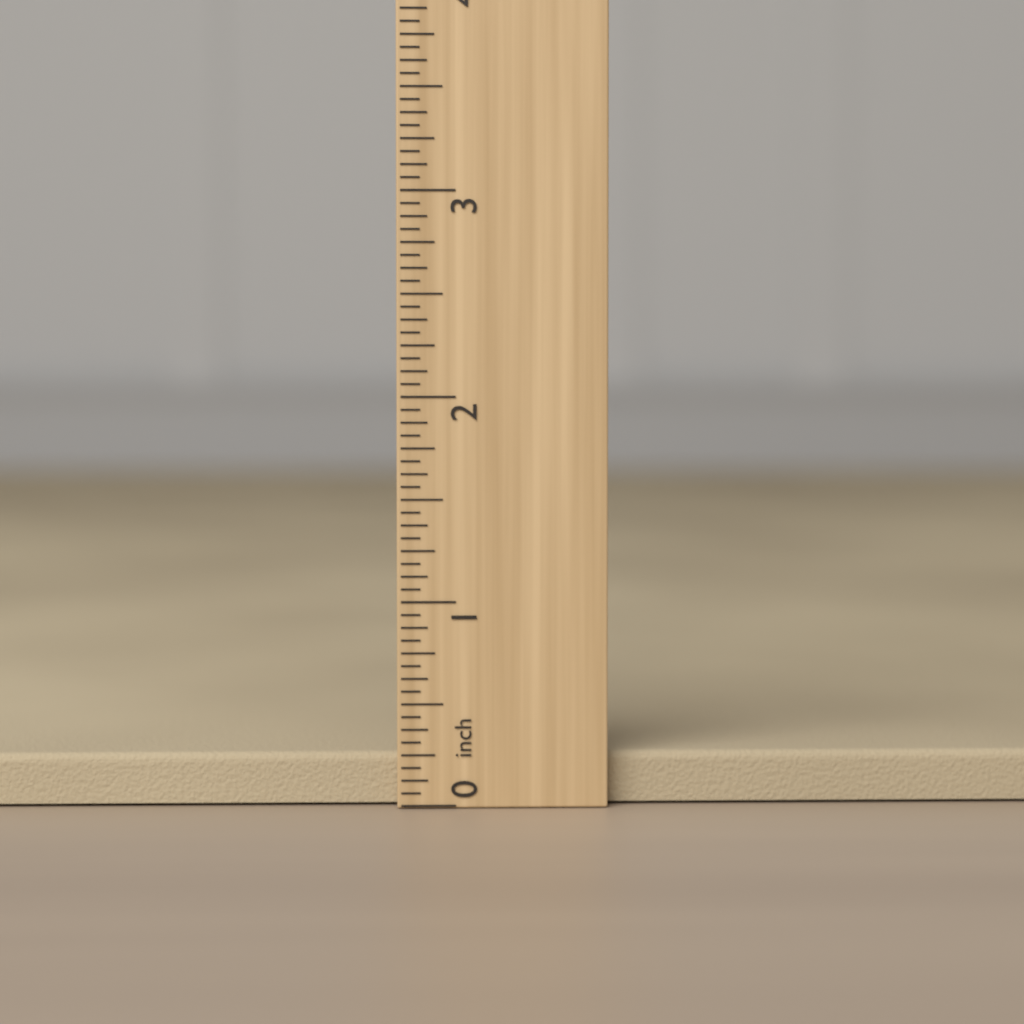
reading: 0.2500 inch
